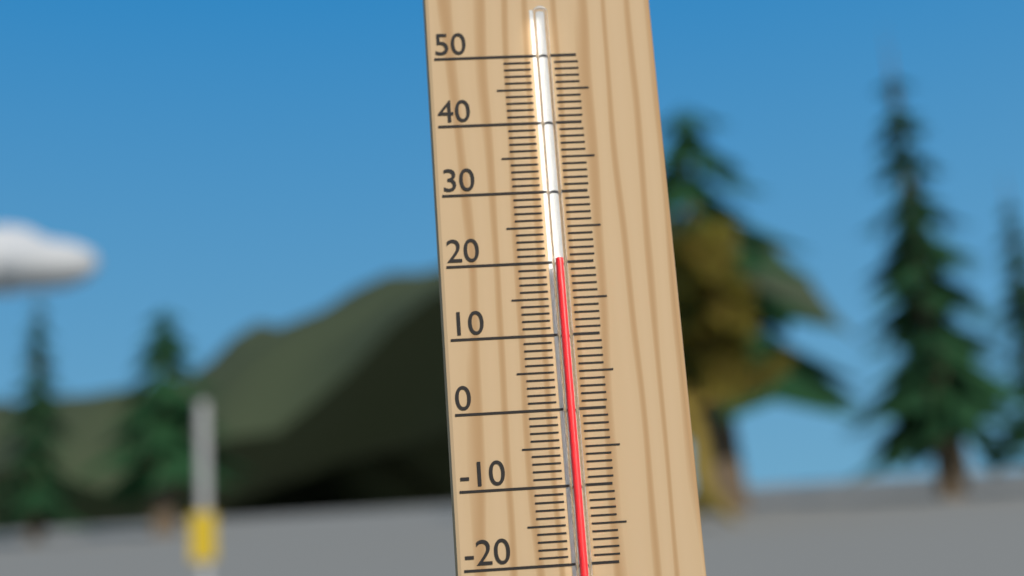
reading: 20 °C
